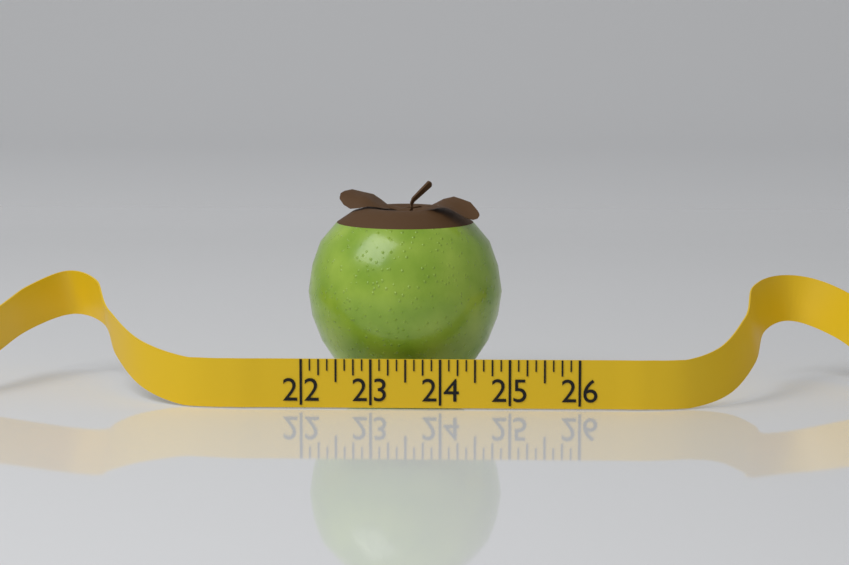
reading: 24.875 (no unit)
